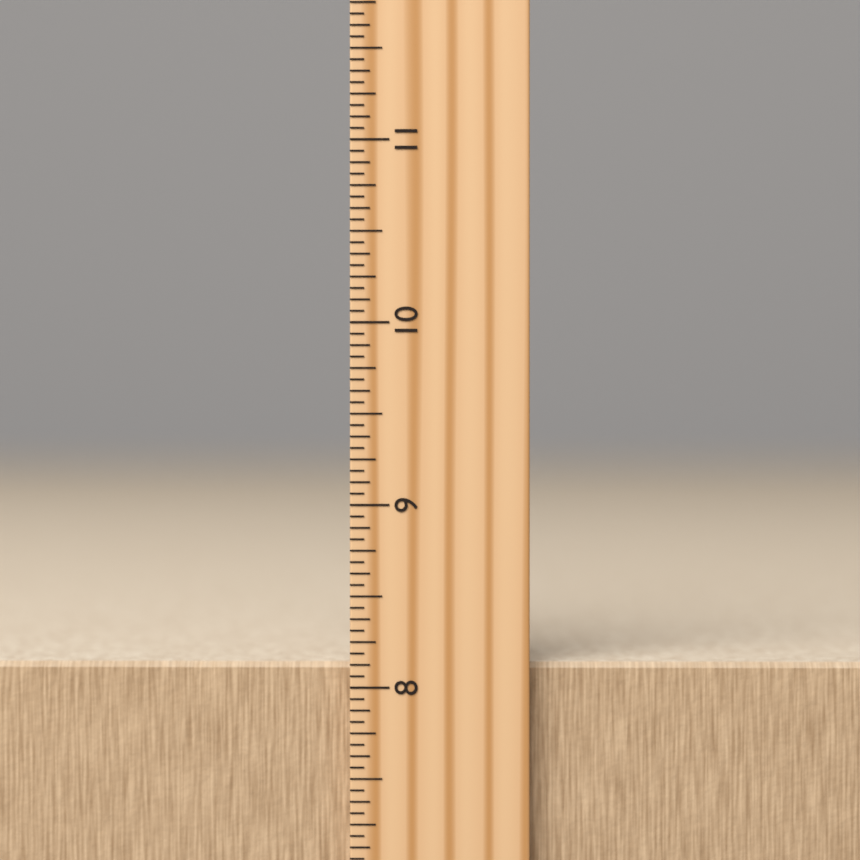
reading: 8.1250 inch
